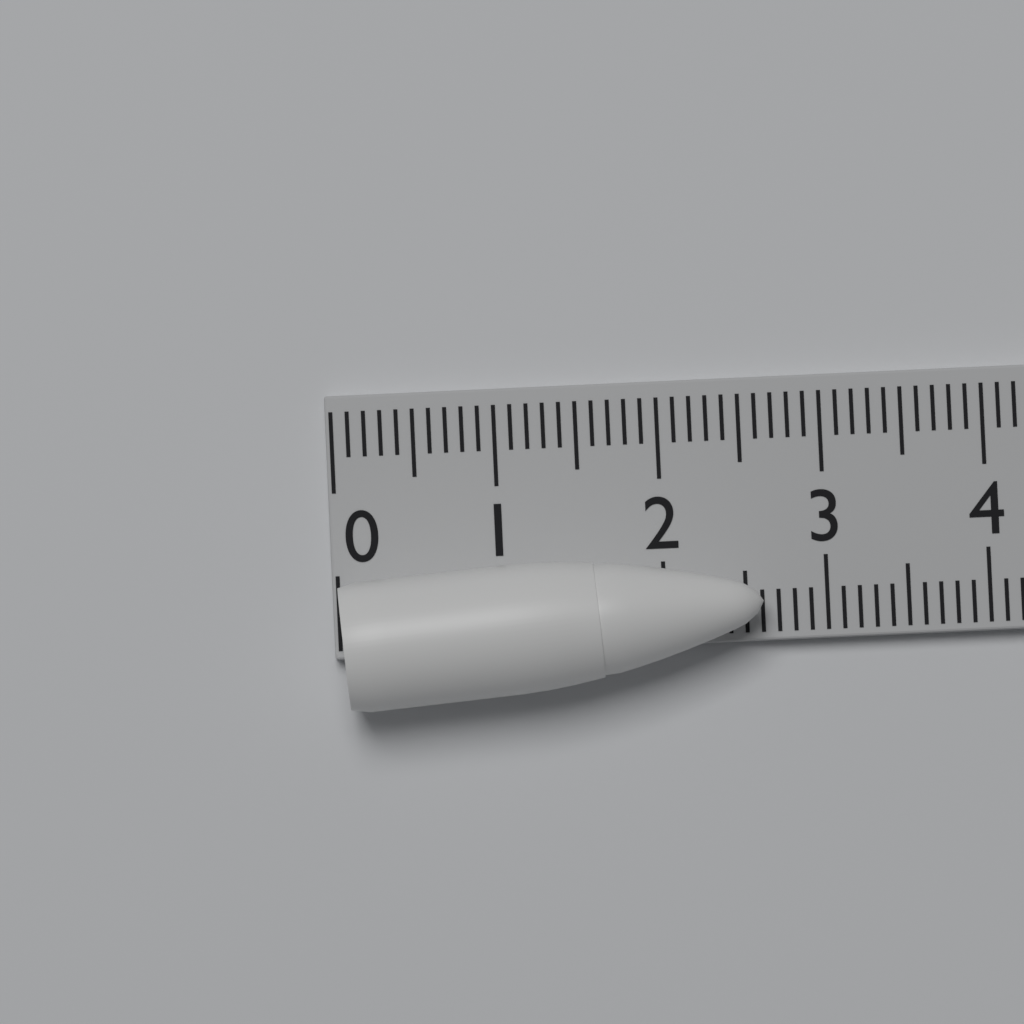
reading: 2.6 (no unit)
